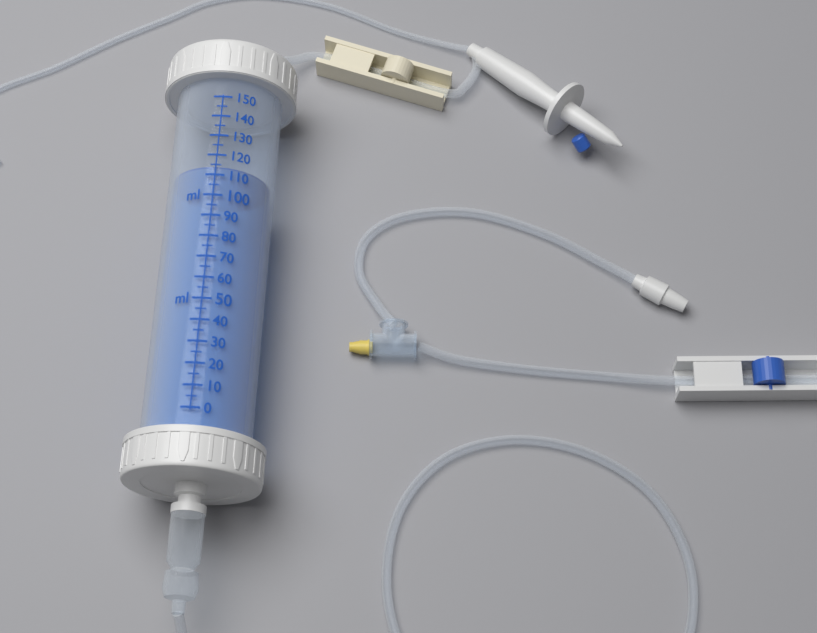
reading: 115 ml
